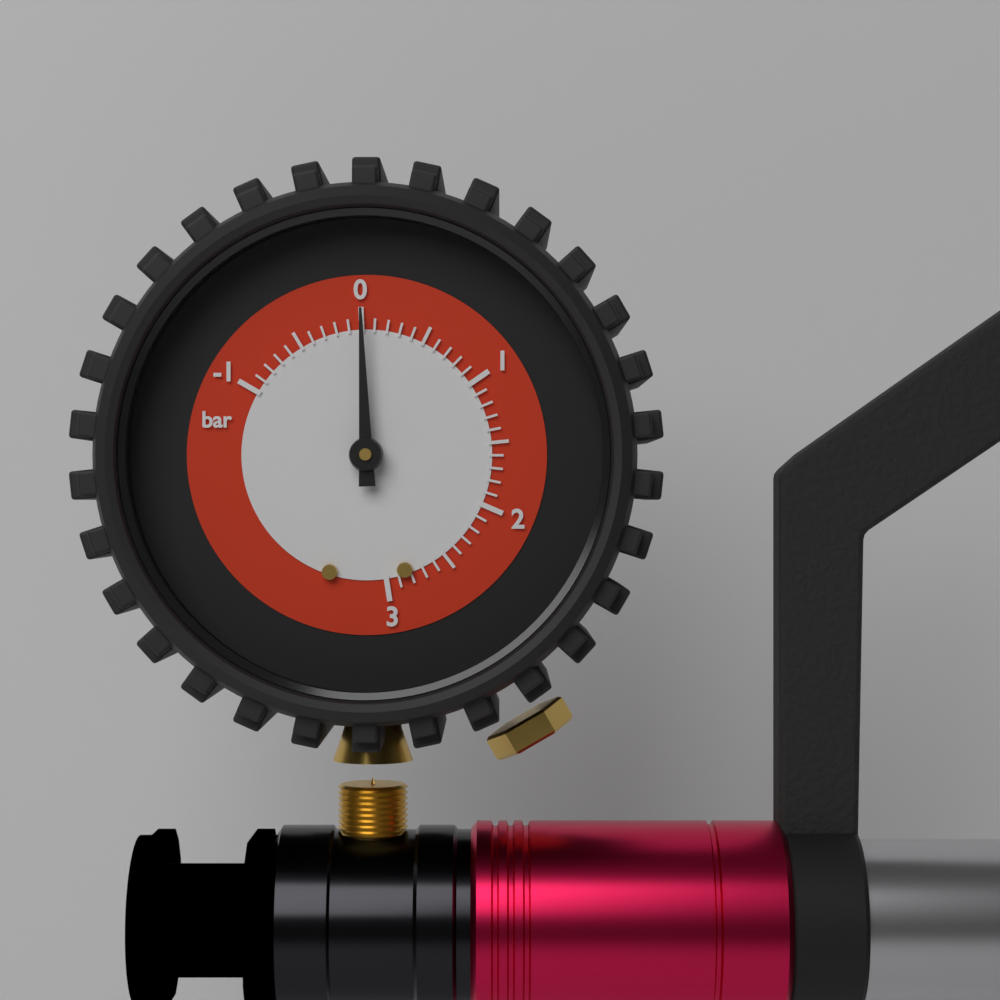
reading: 0.0 bar
